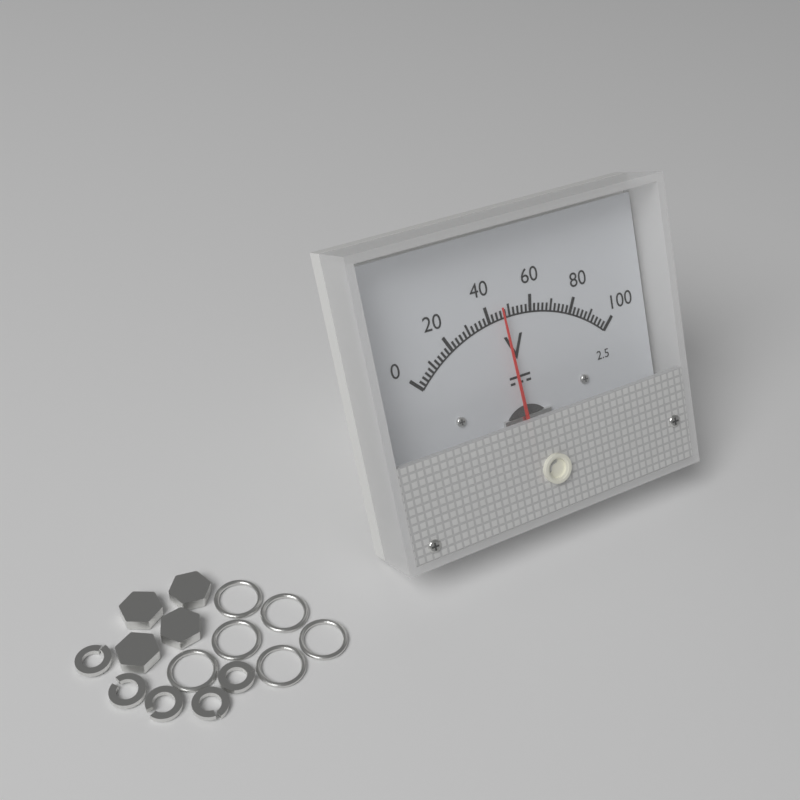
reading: 46 V
